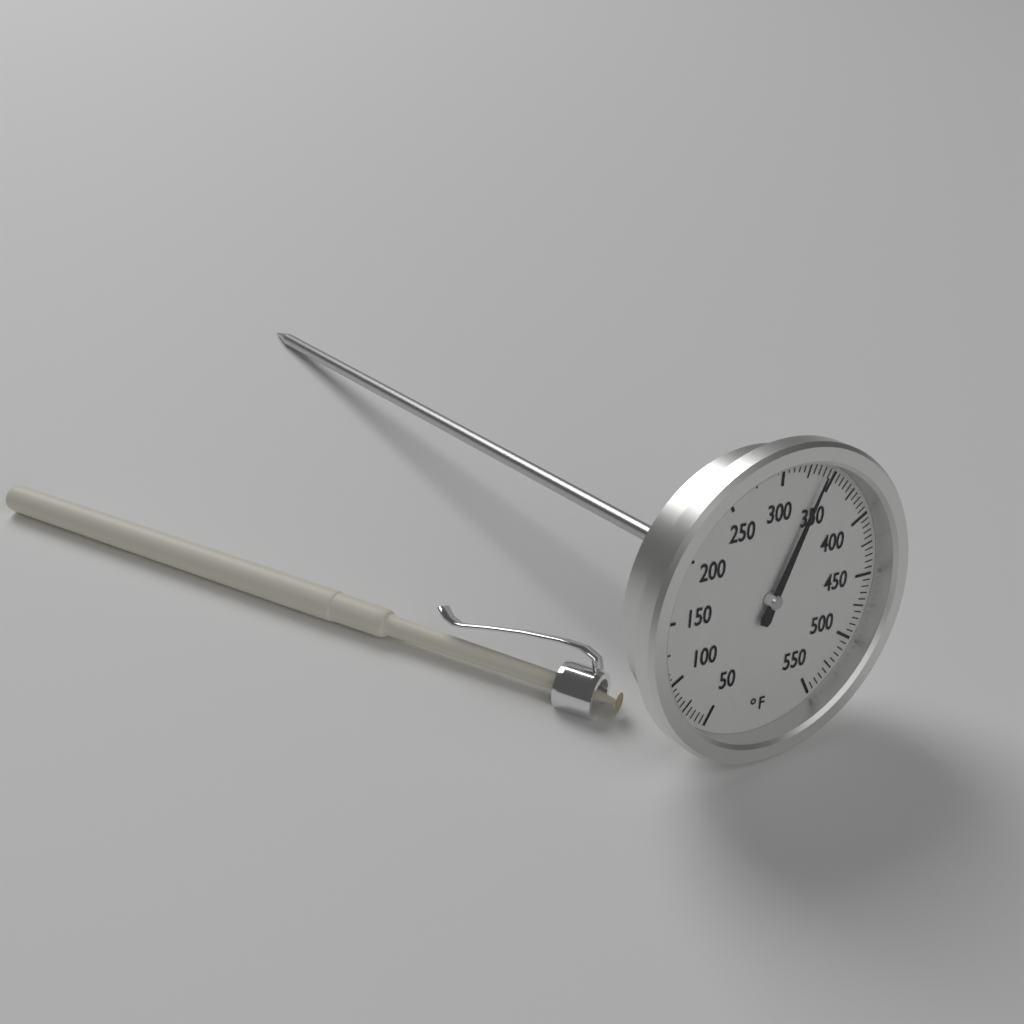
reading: 340 °F
